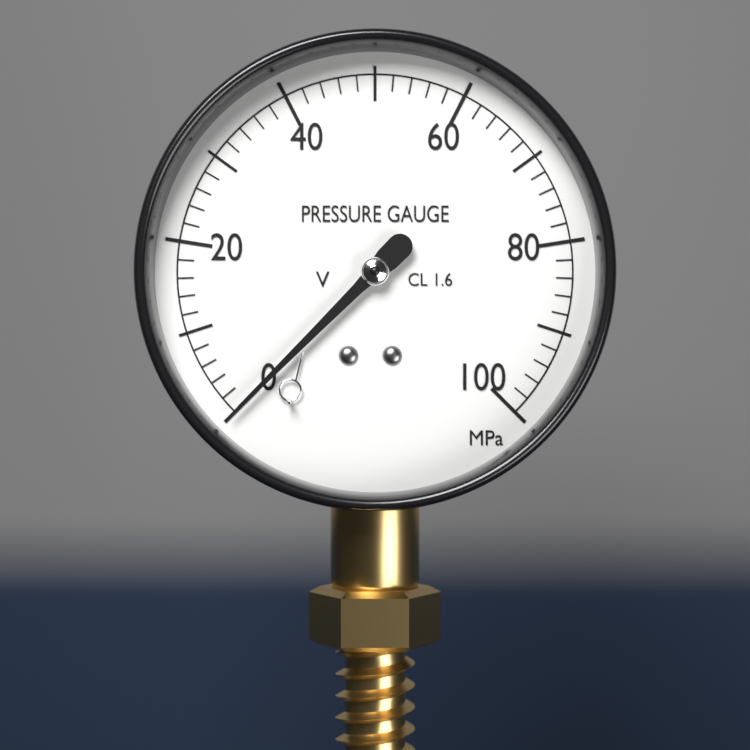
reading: 0 MPa
